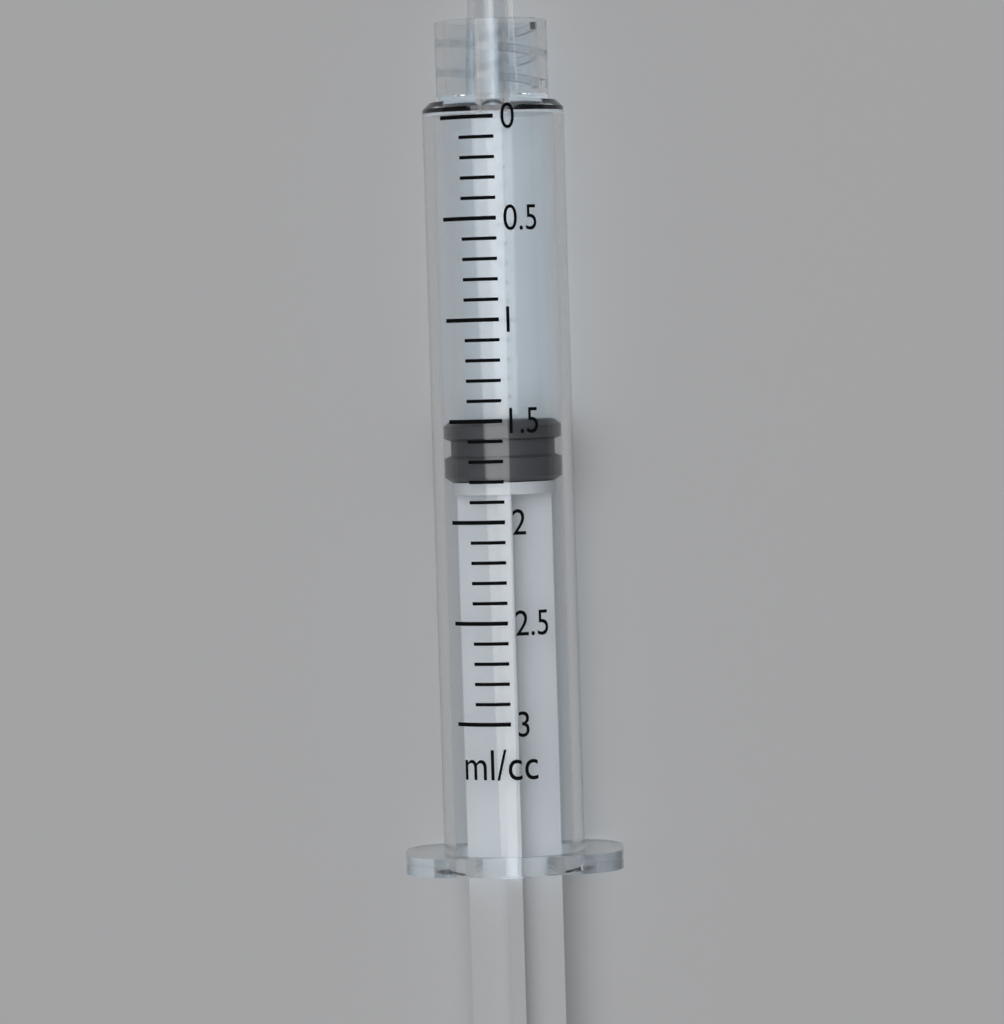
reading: 1.5 ml
